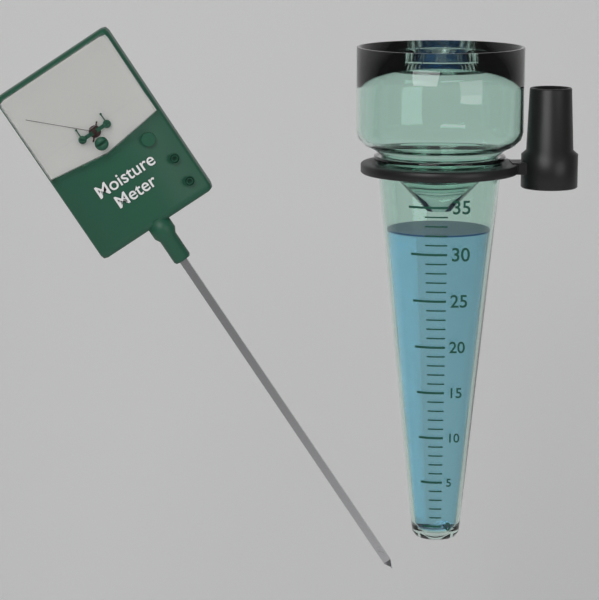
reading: 32 (no unit)
